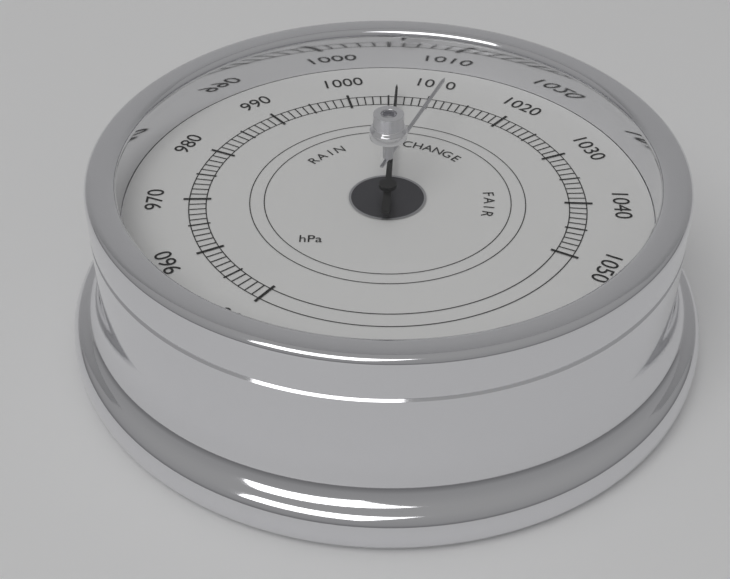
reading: 1006 hPa
